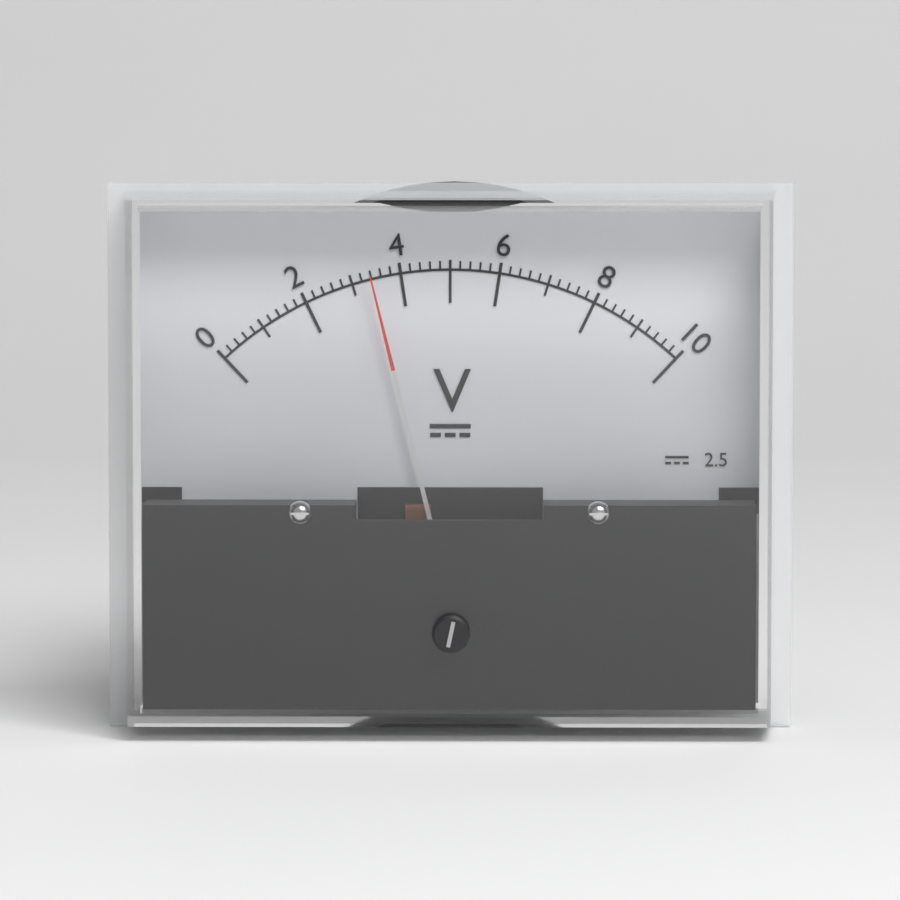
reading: 3.4 V
